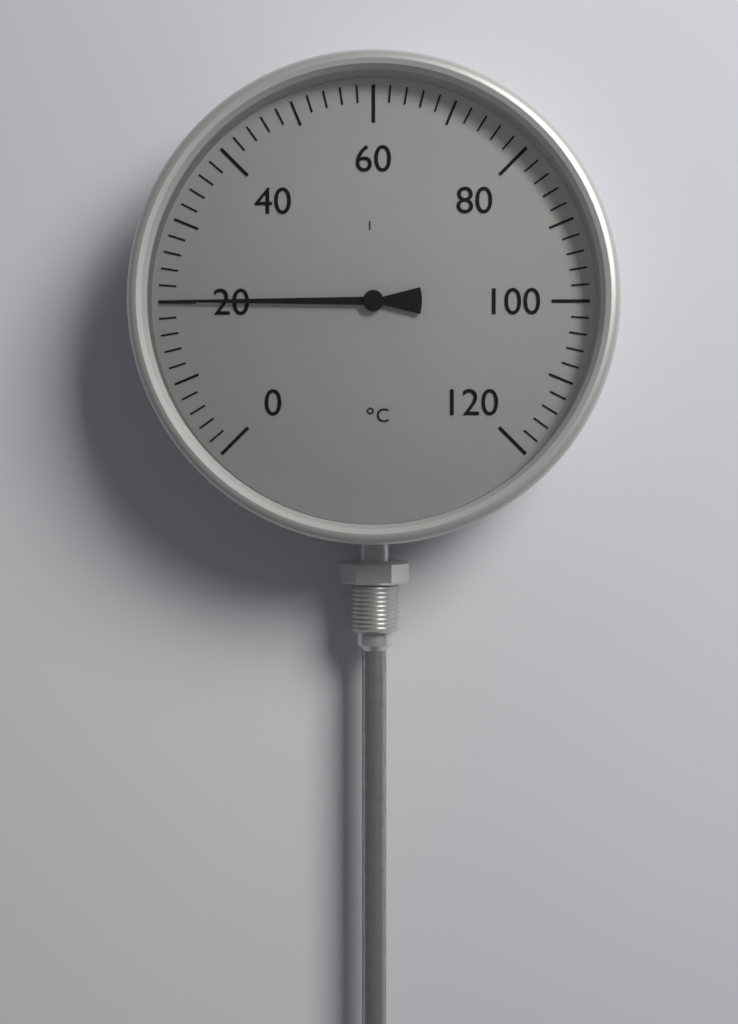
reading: 20 °C
